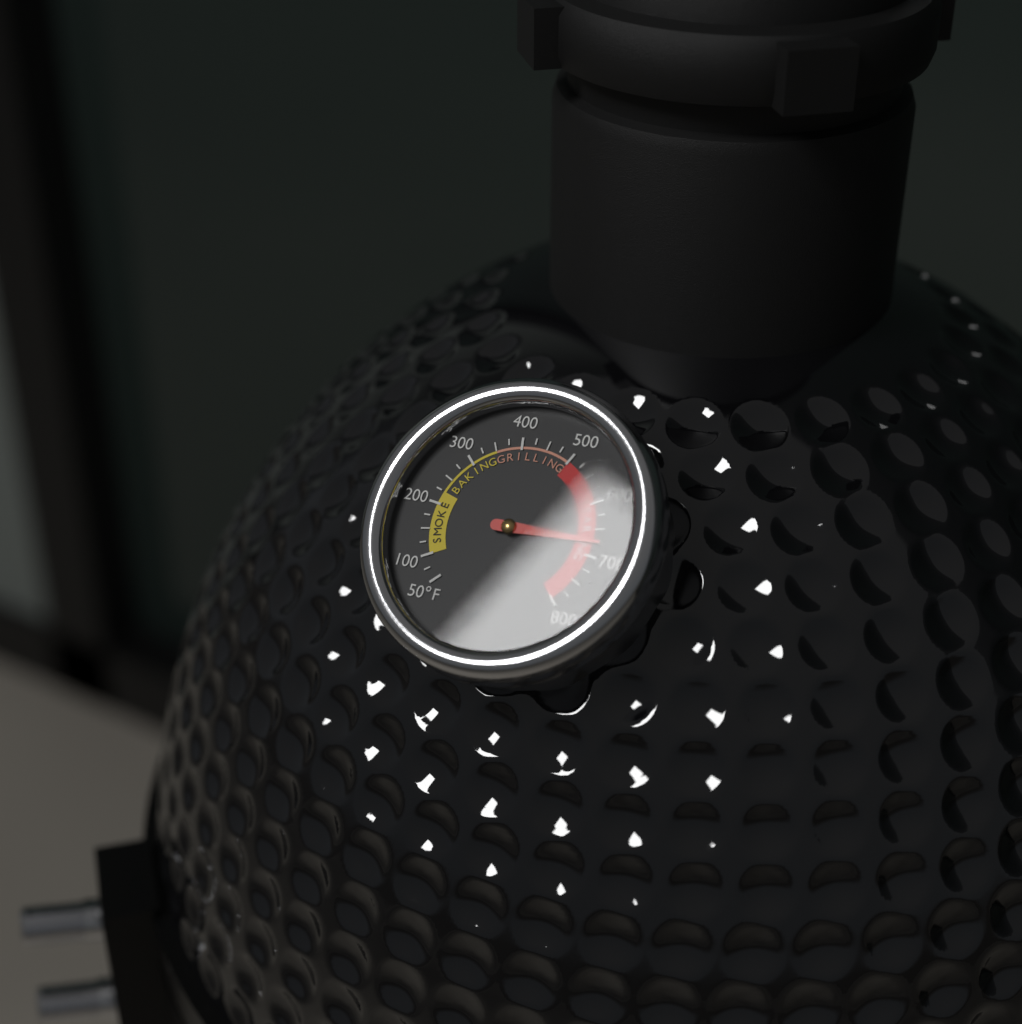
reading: 675 °F
